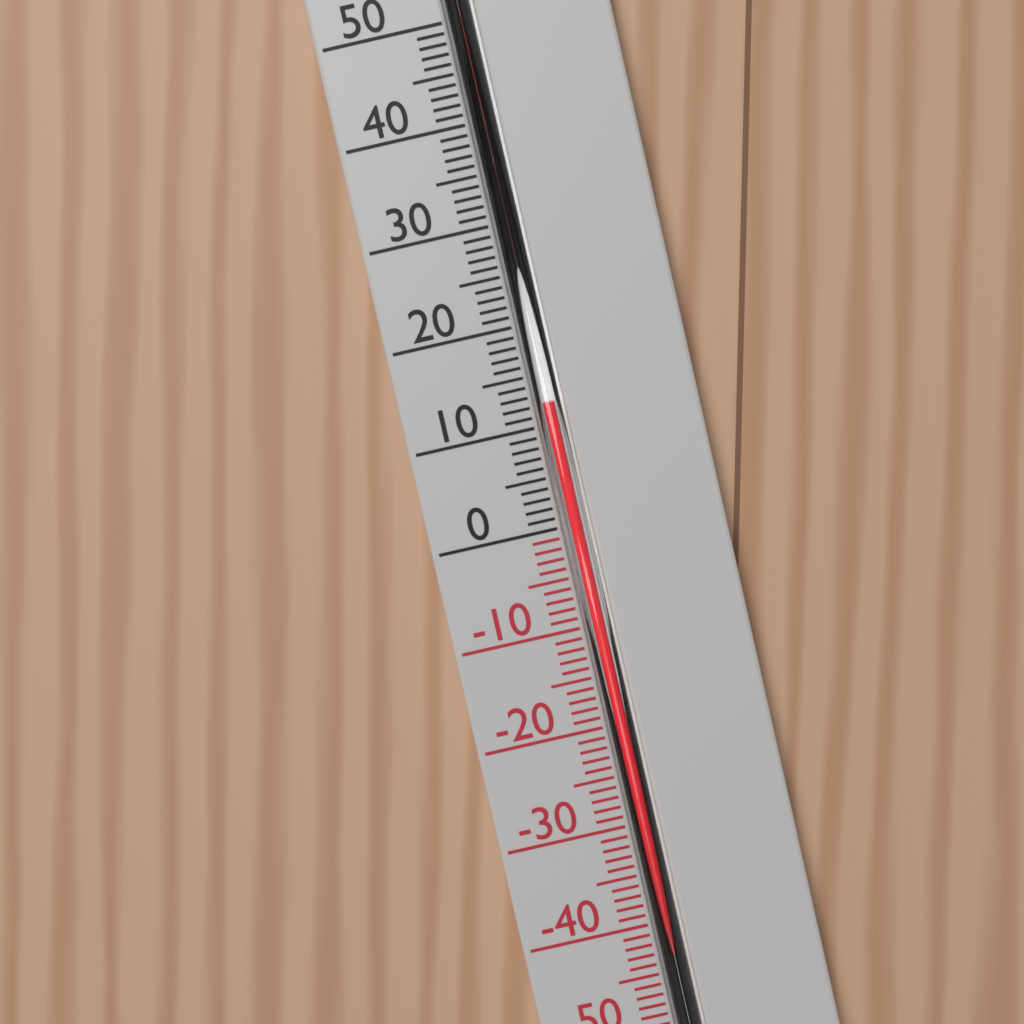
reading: 12 °C
